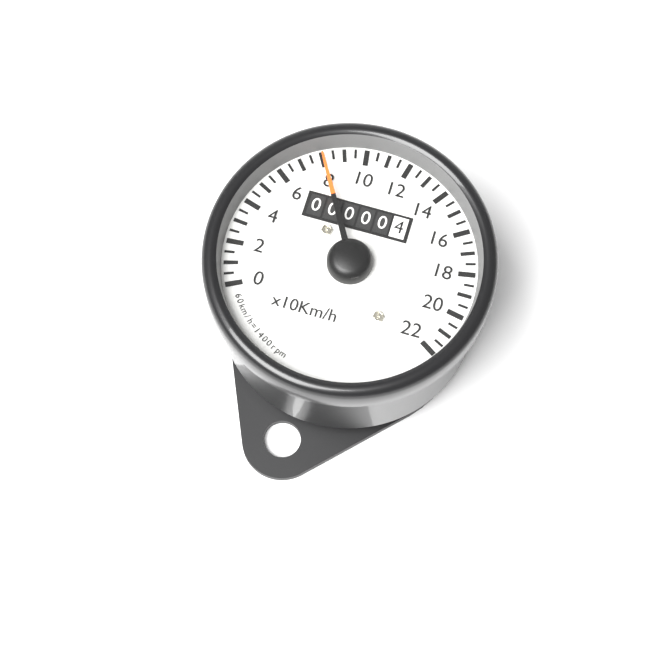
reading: 8.0 x10 km/h
